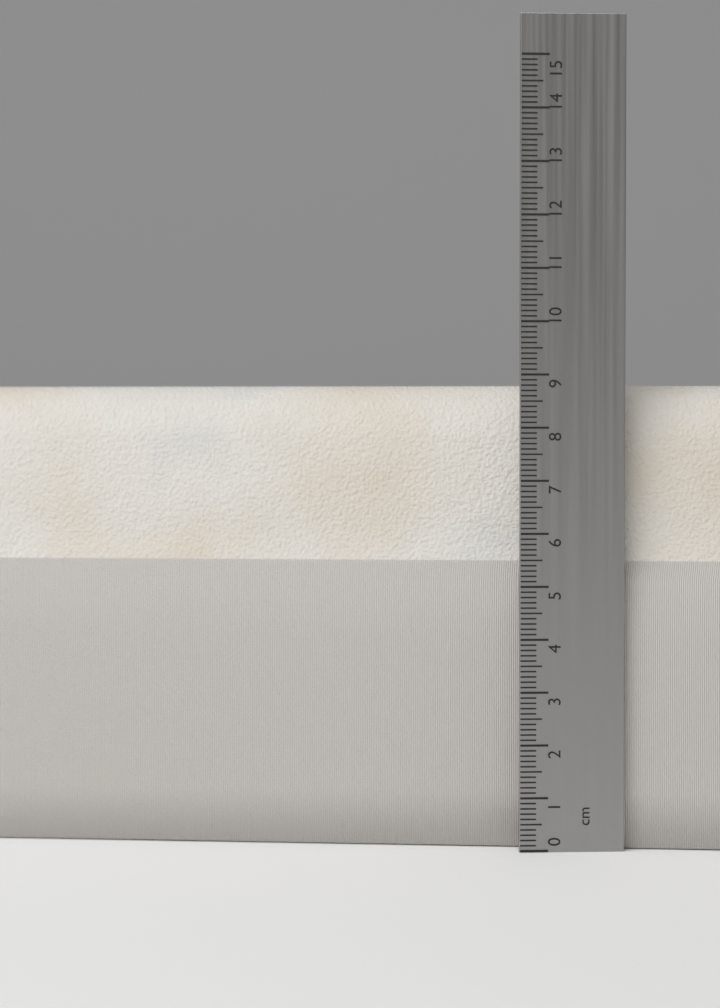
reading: 8.8 cm
